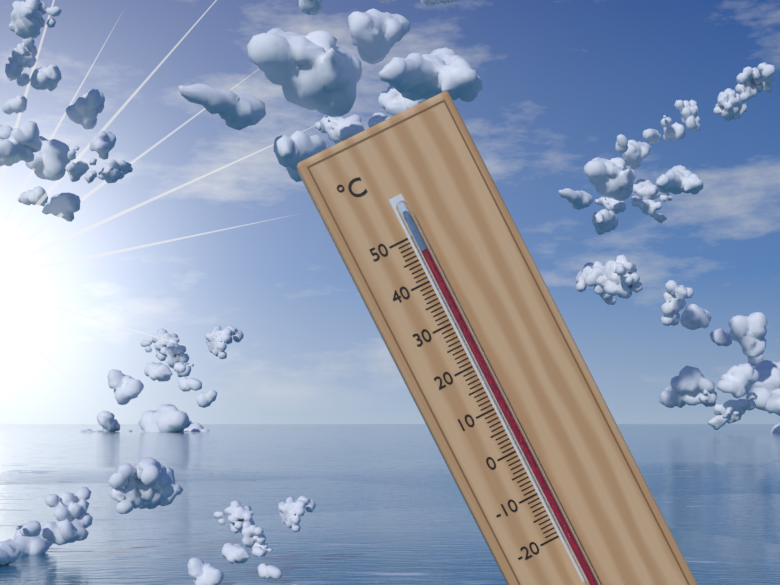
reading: 46 °C
